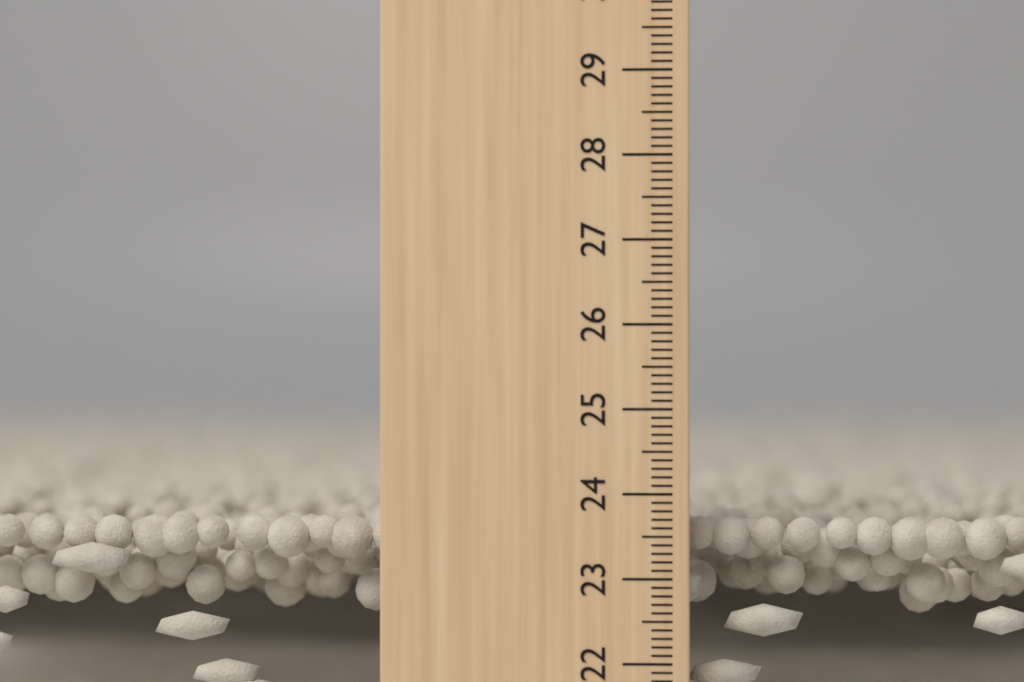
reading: 23.7 cm
